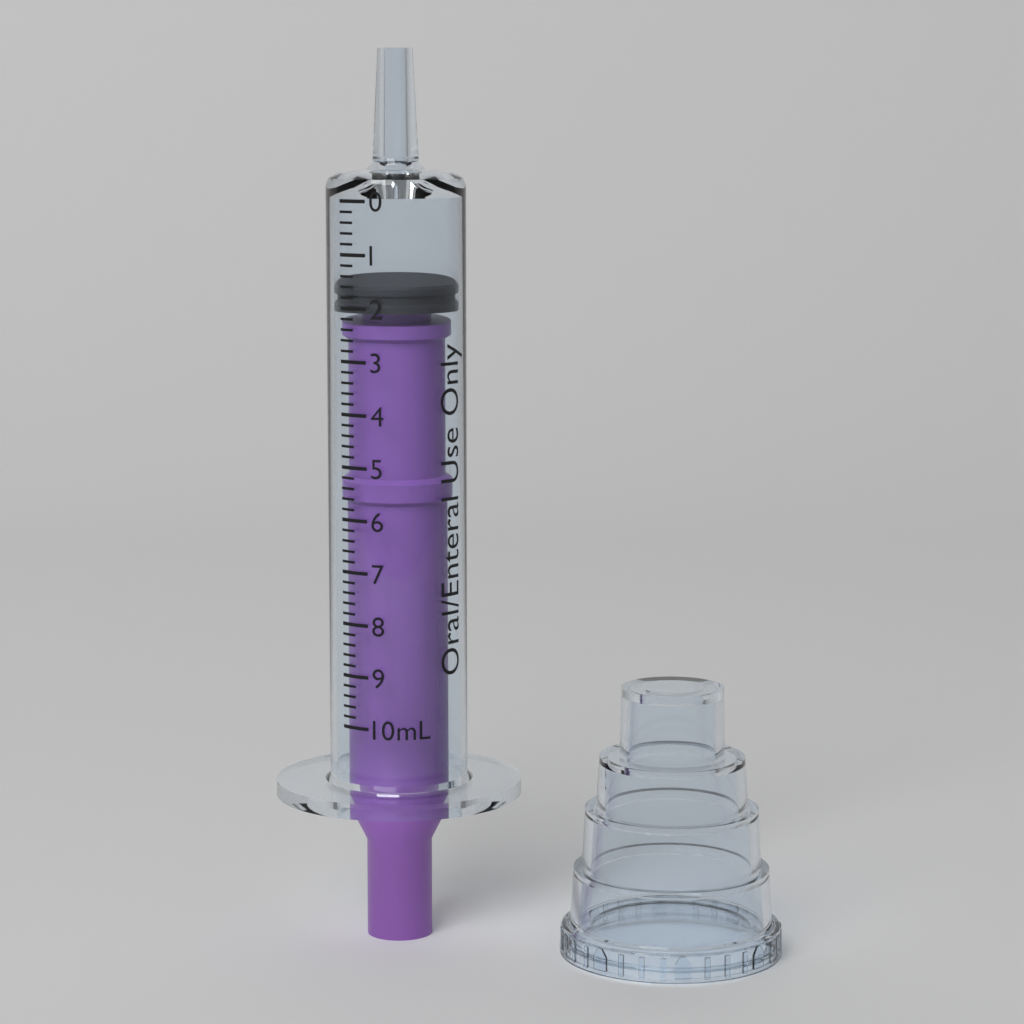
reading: 1.6 mL
